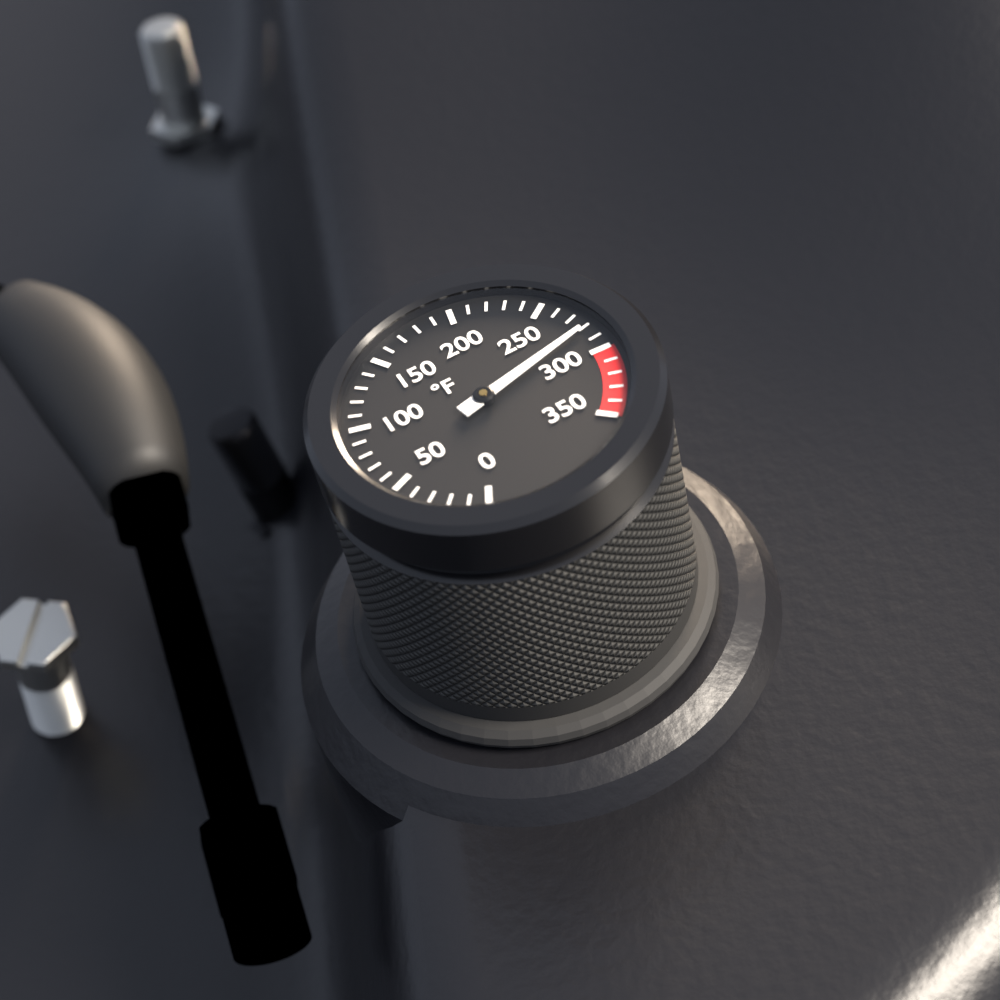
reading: 280 °F
